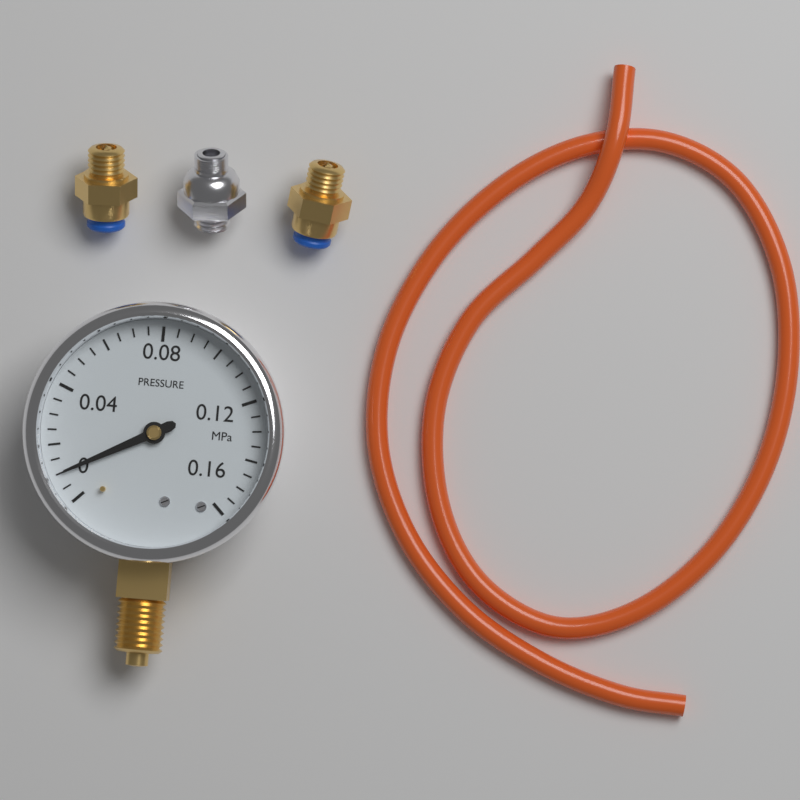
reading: 0.010 MPa
